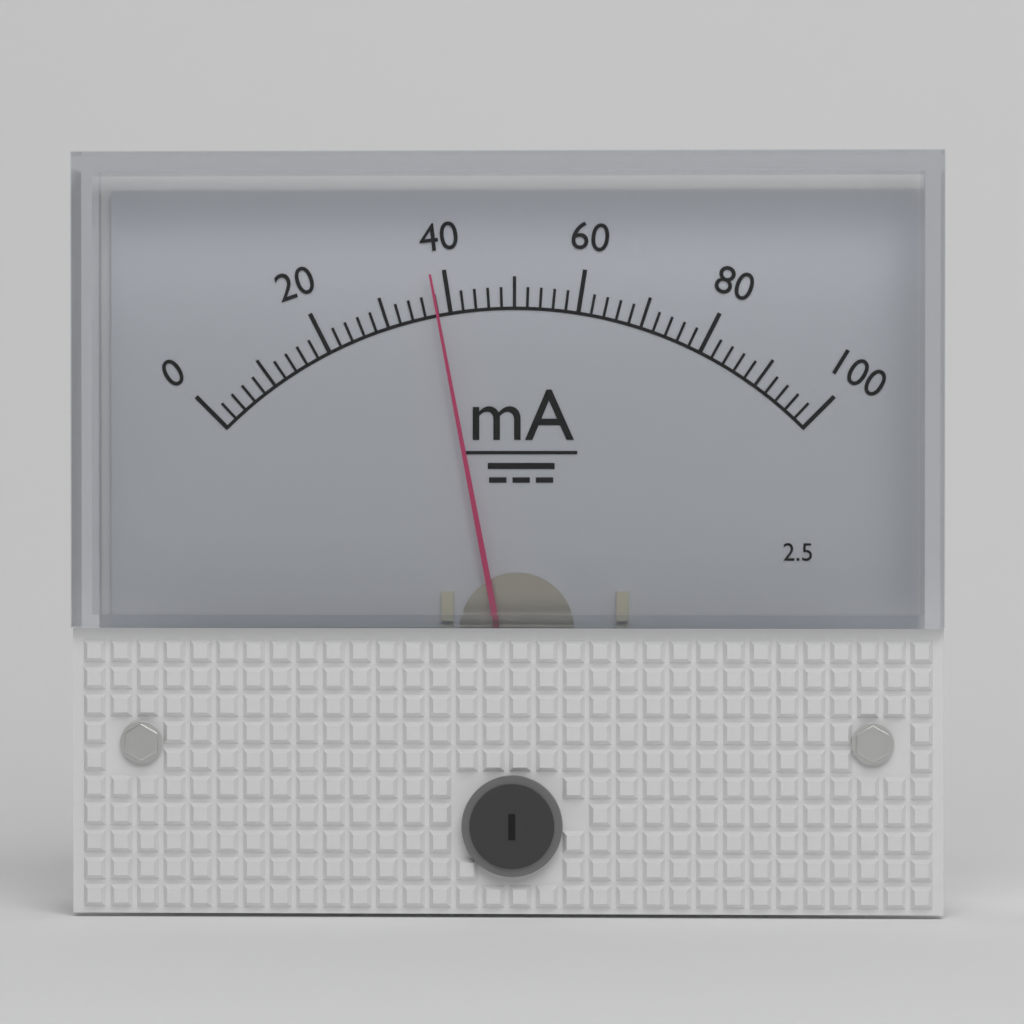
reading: 38 mA
